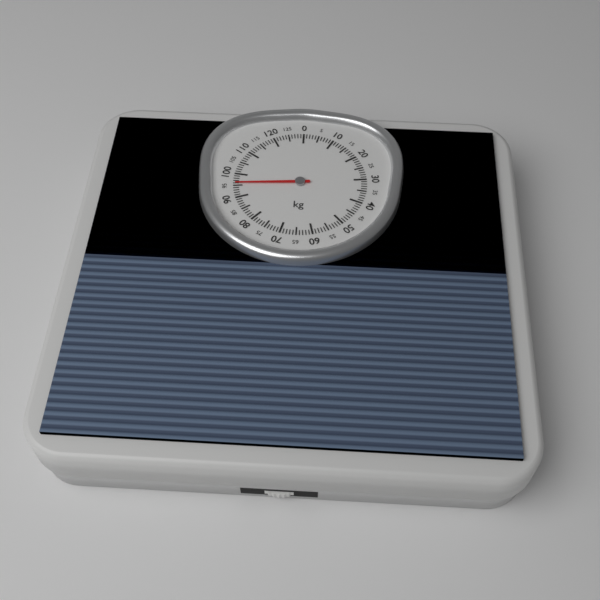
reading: 96 kg
